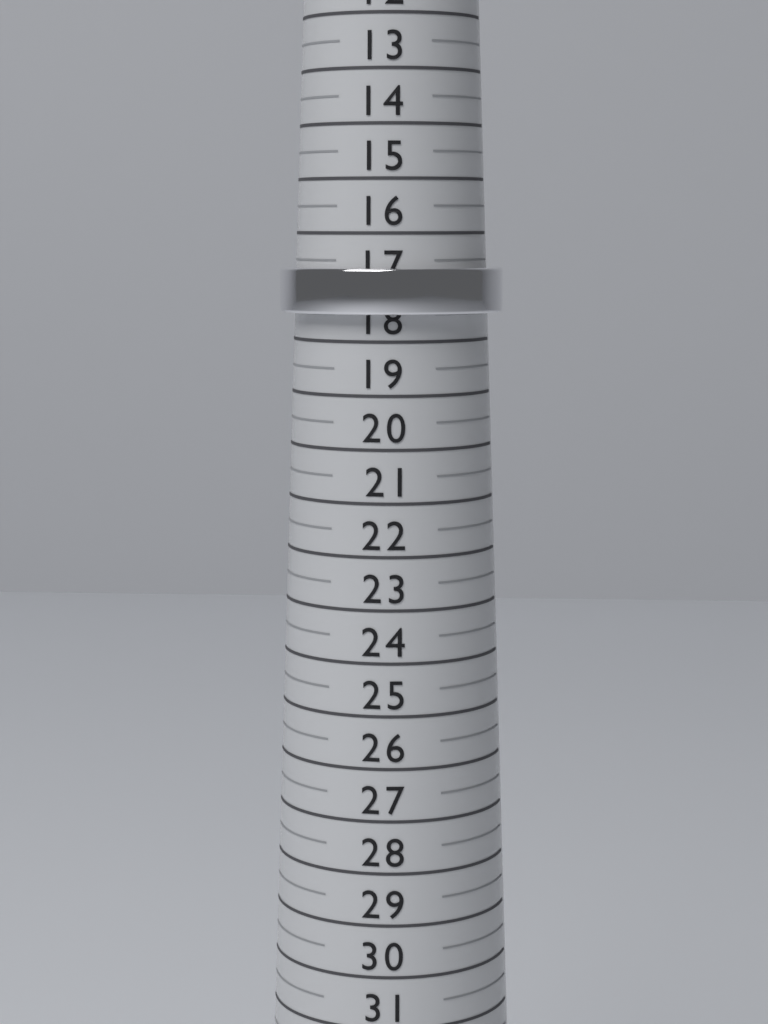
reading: 17.5 (no unit)
